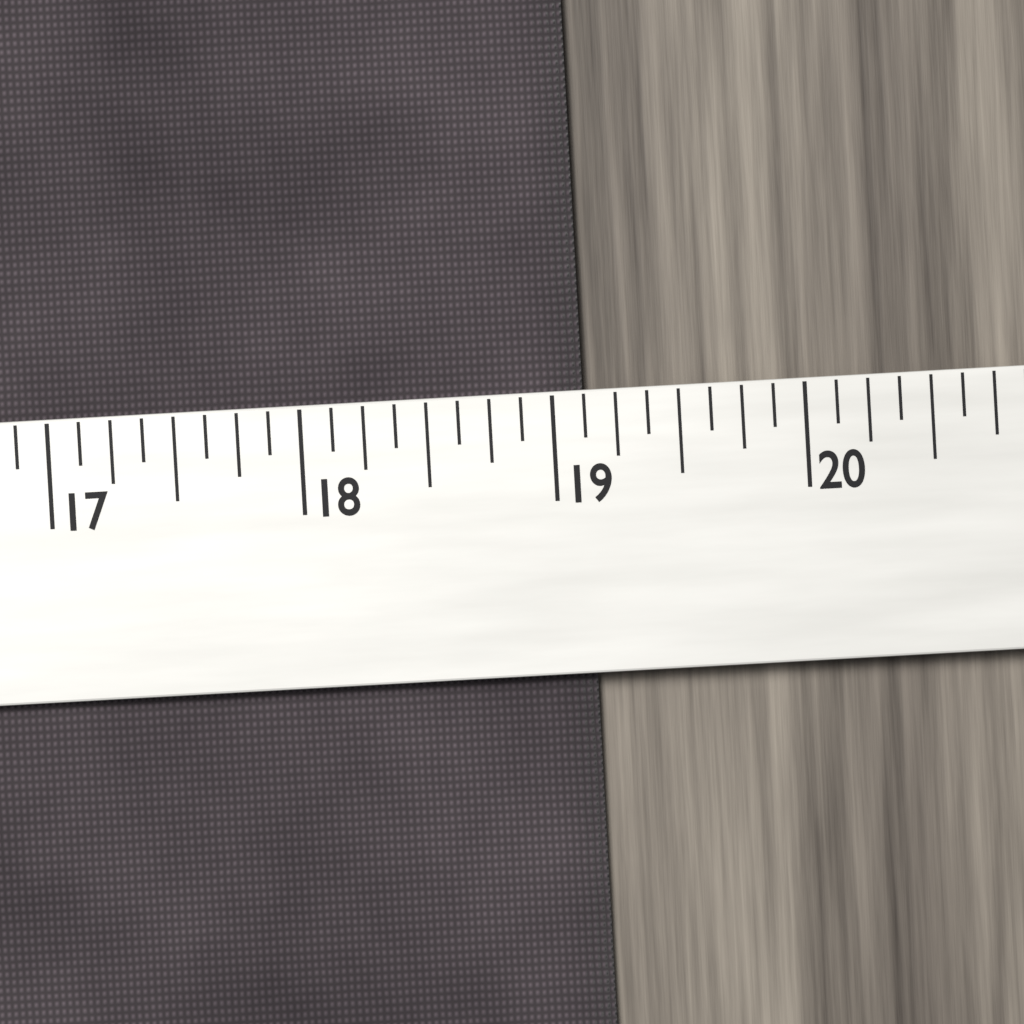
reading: 19.125 (no unit)
